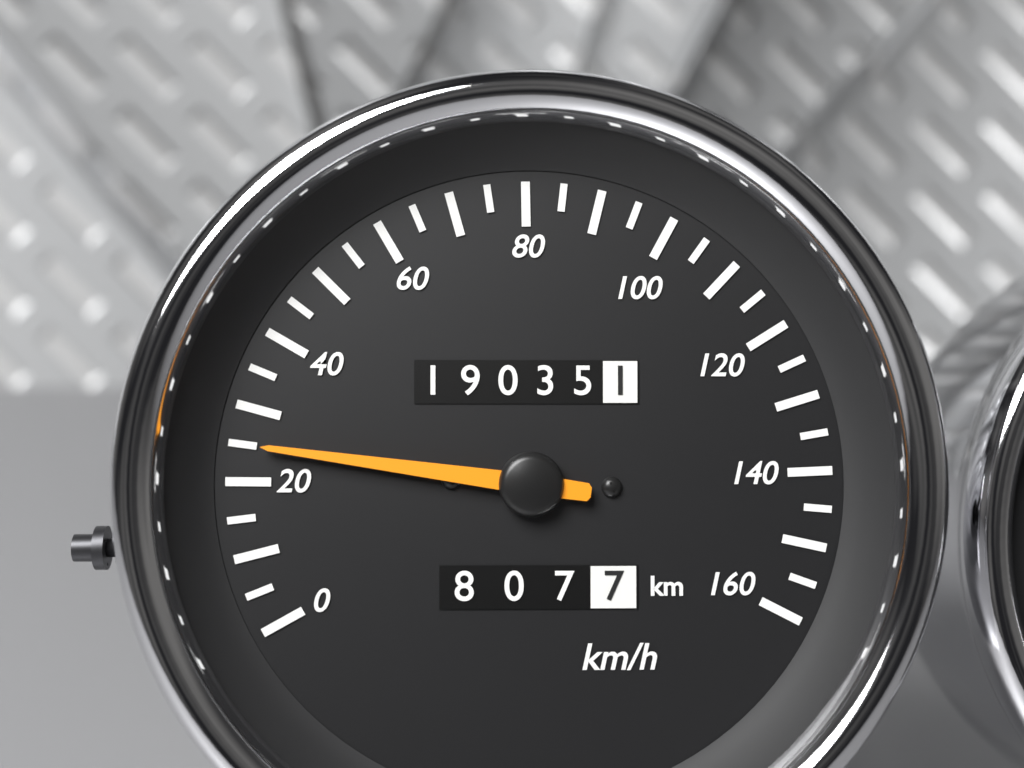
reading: 25 km/h
